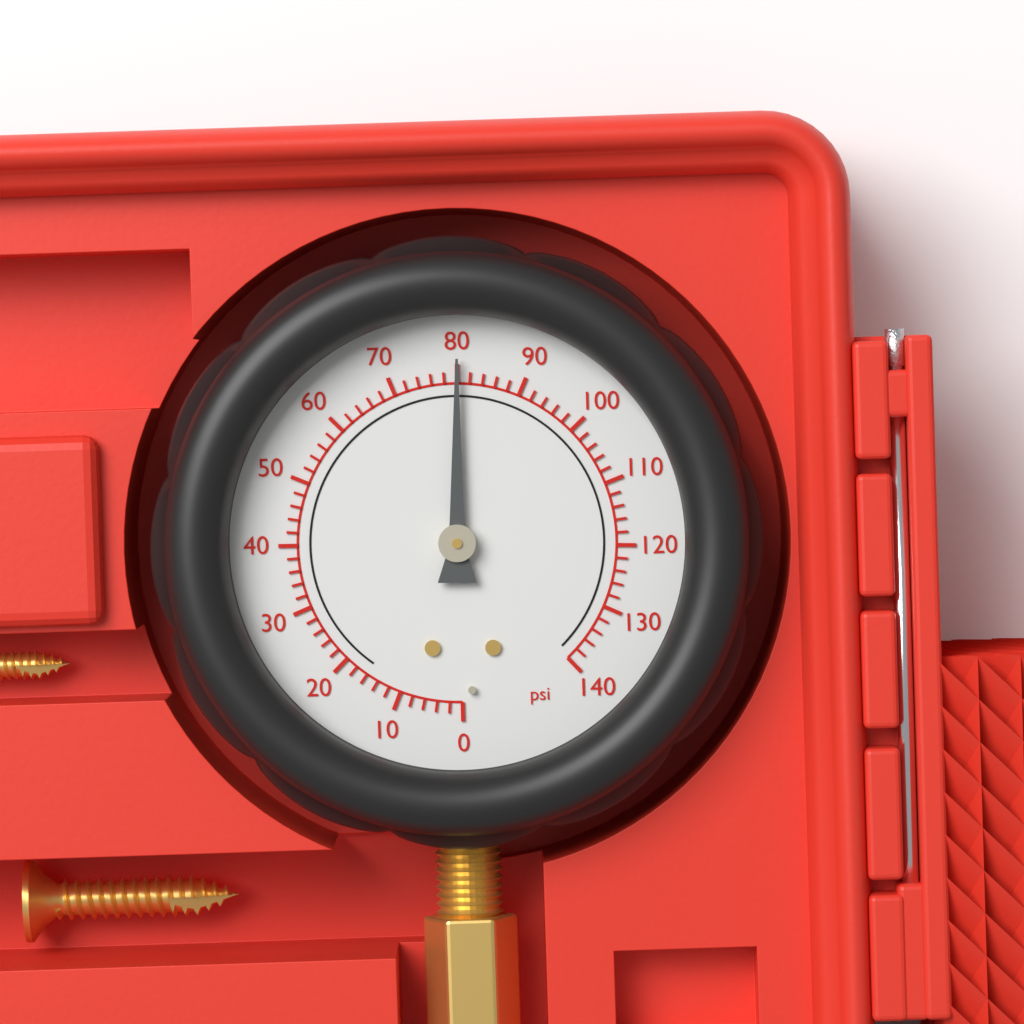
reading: 80 psi
